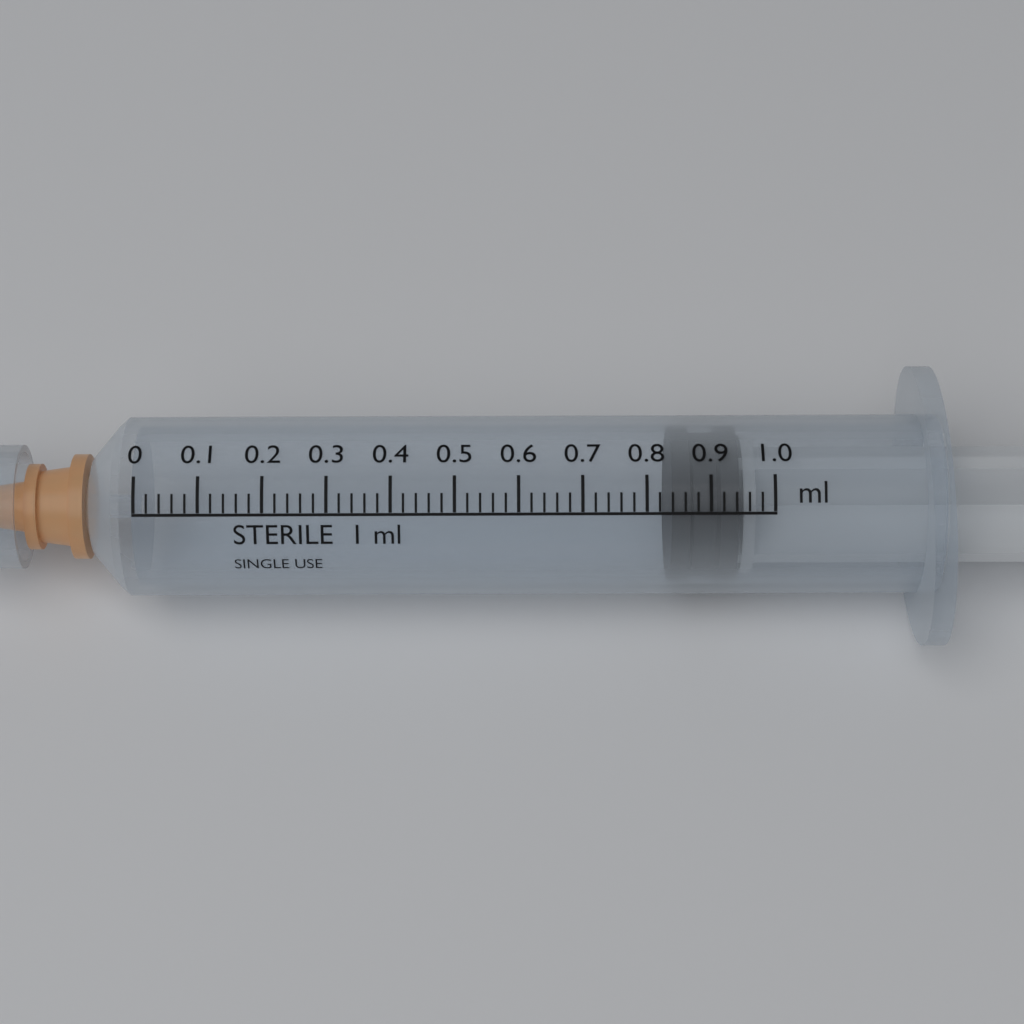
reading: 0.84 ml
